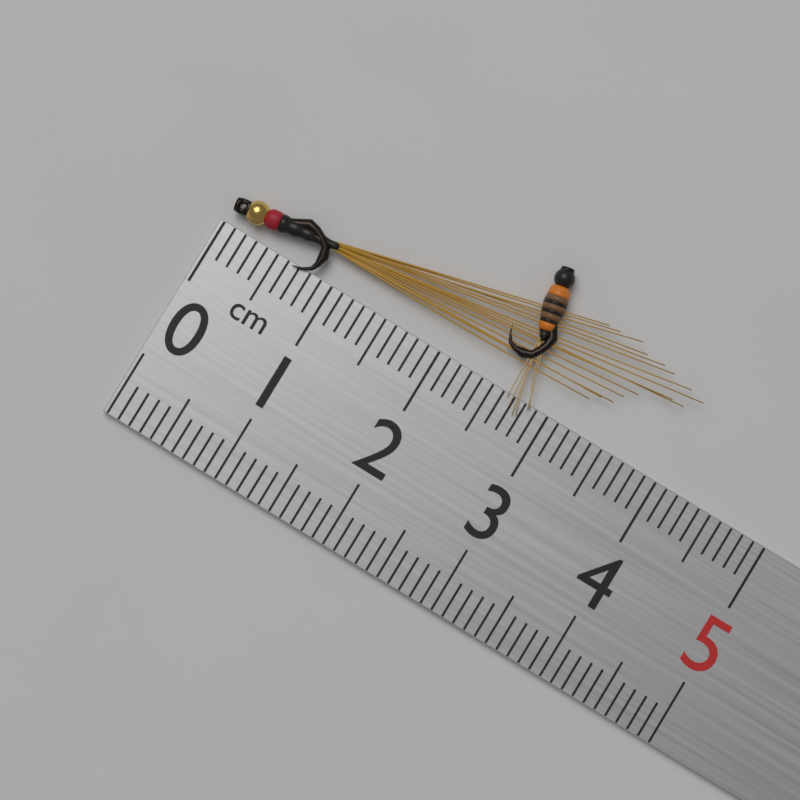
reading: 4.0 cm
